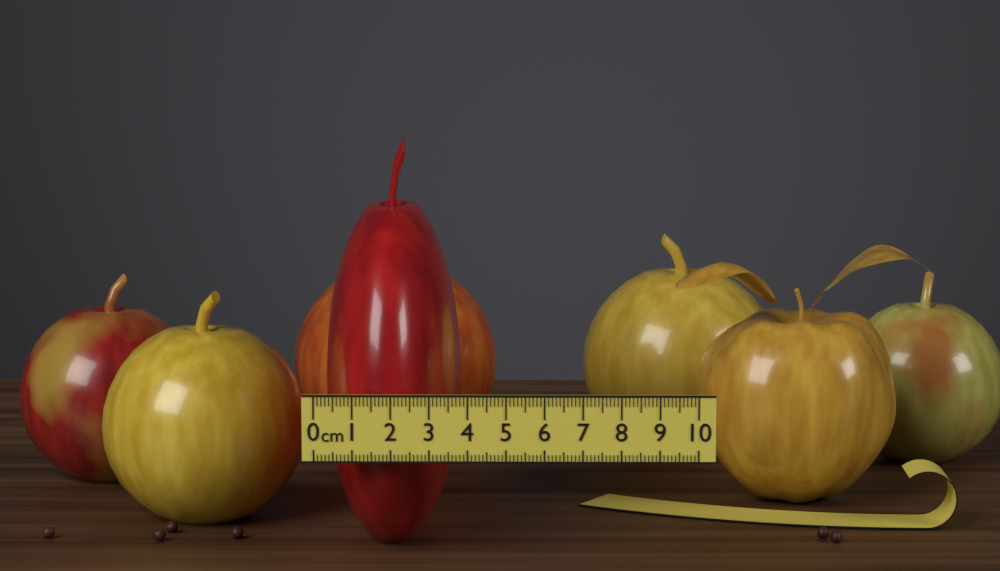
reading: 3.7 cm
